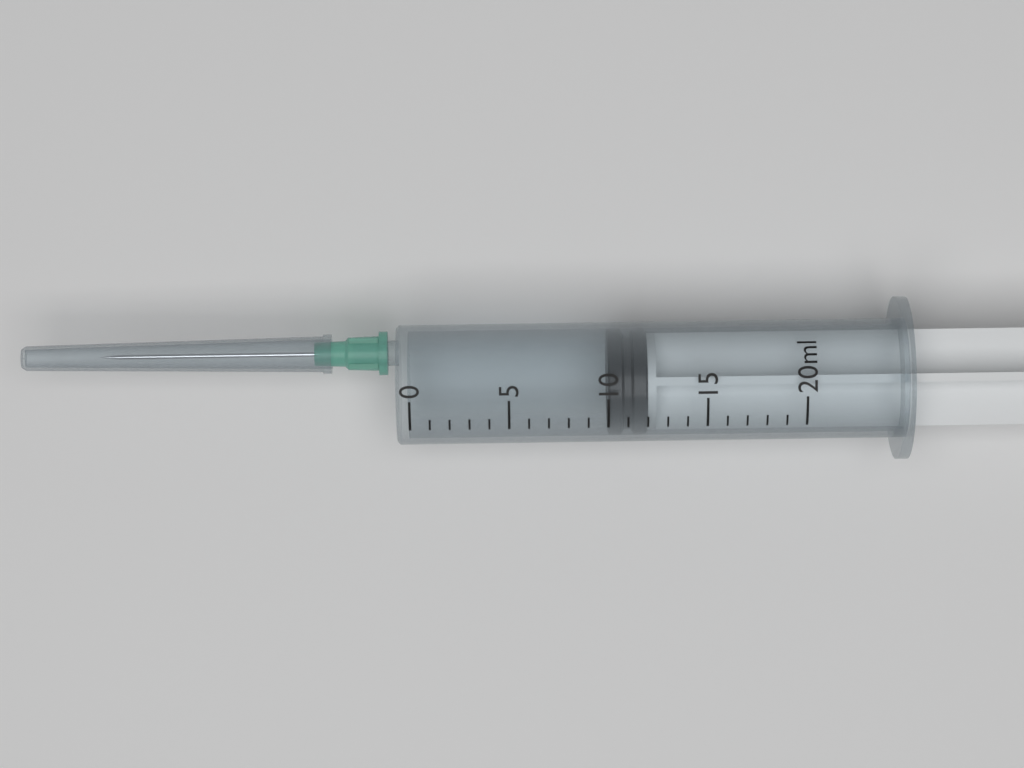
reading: 10 ml
